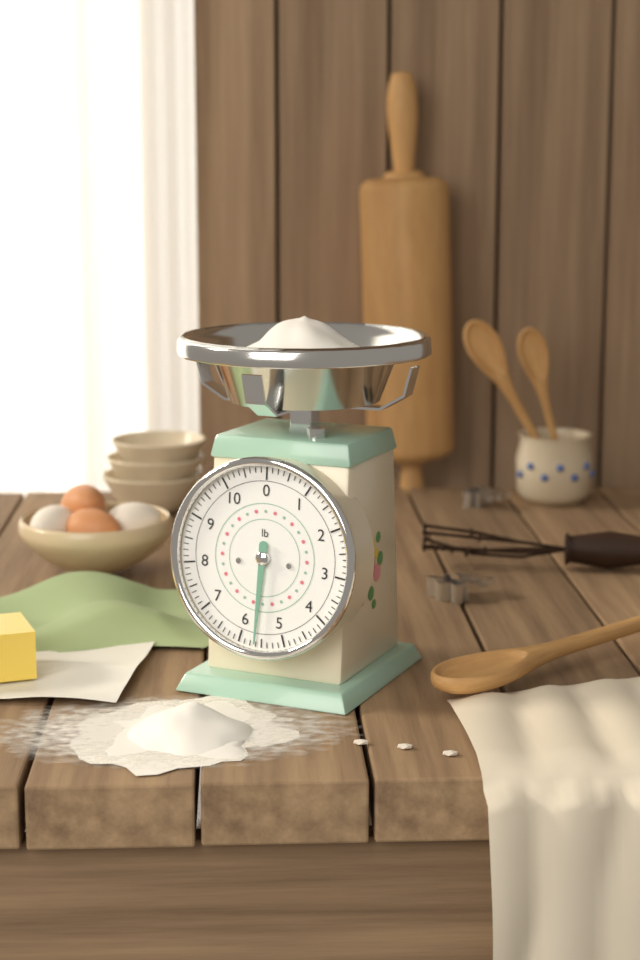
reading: 5.625 lb
